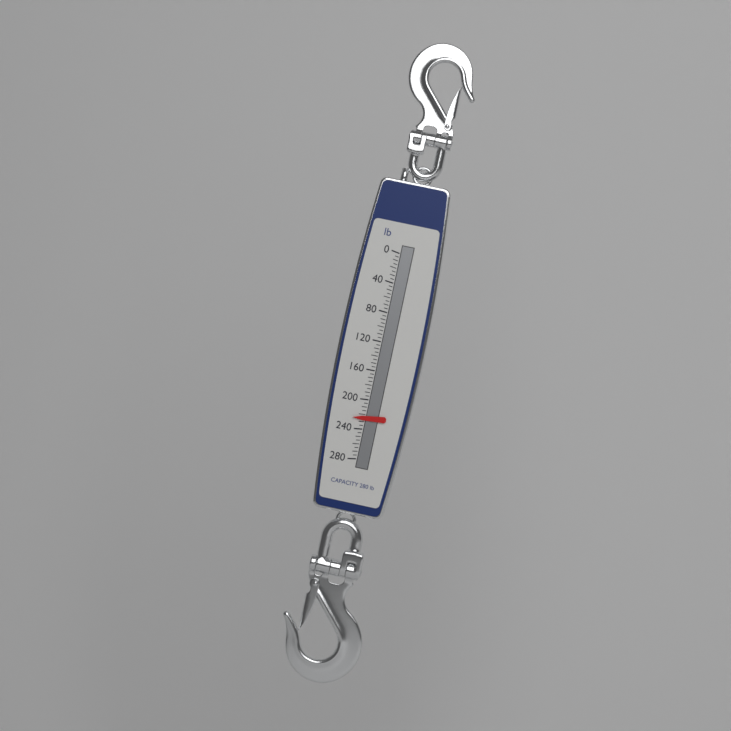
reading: 225 lb
